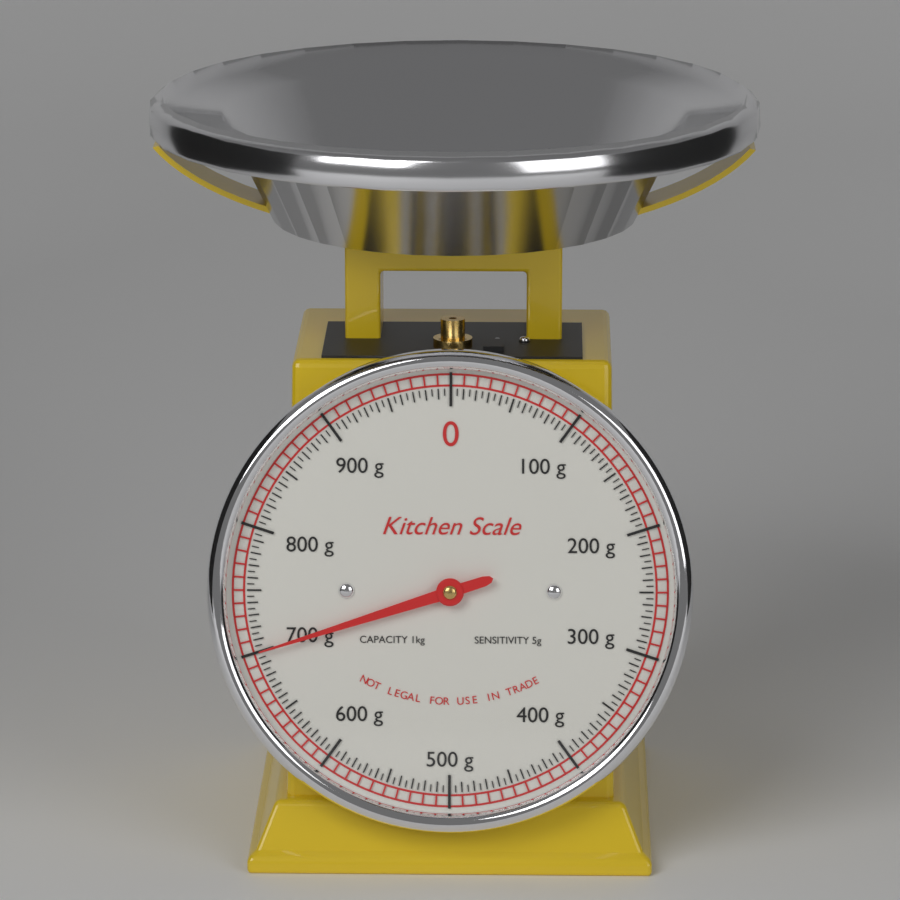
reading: 700 g
